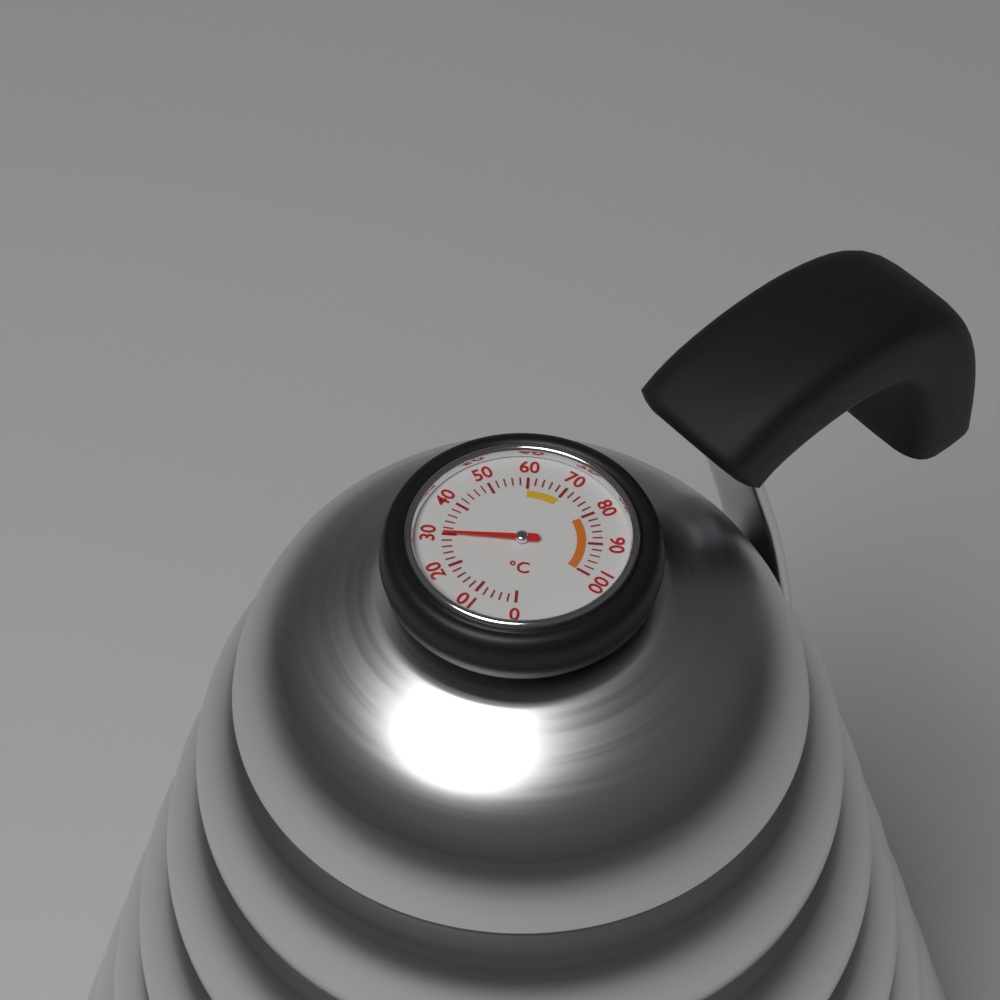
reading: 30 °C
